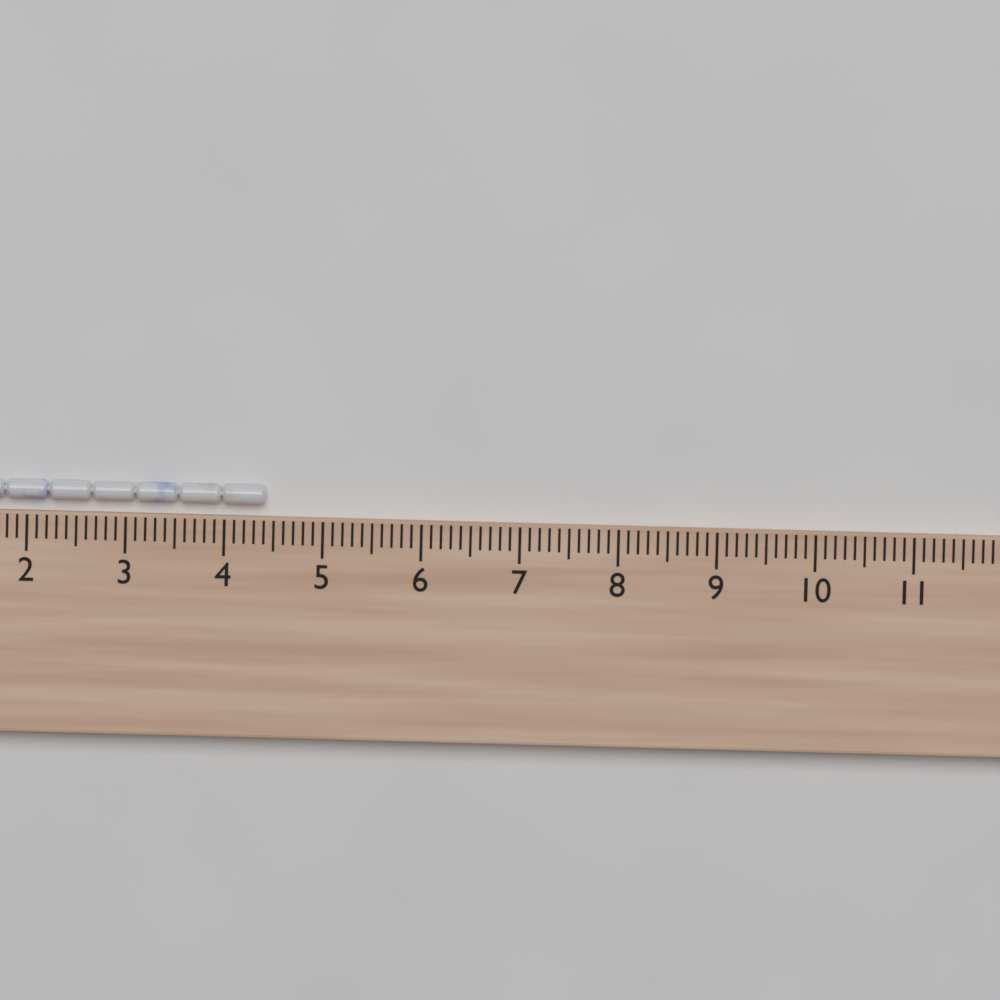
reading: 4.4 cm
